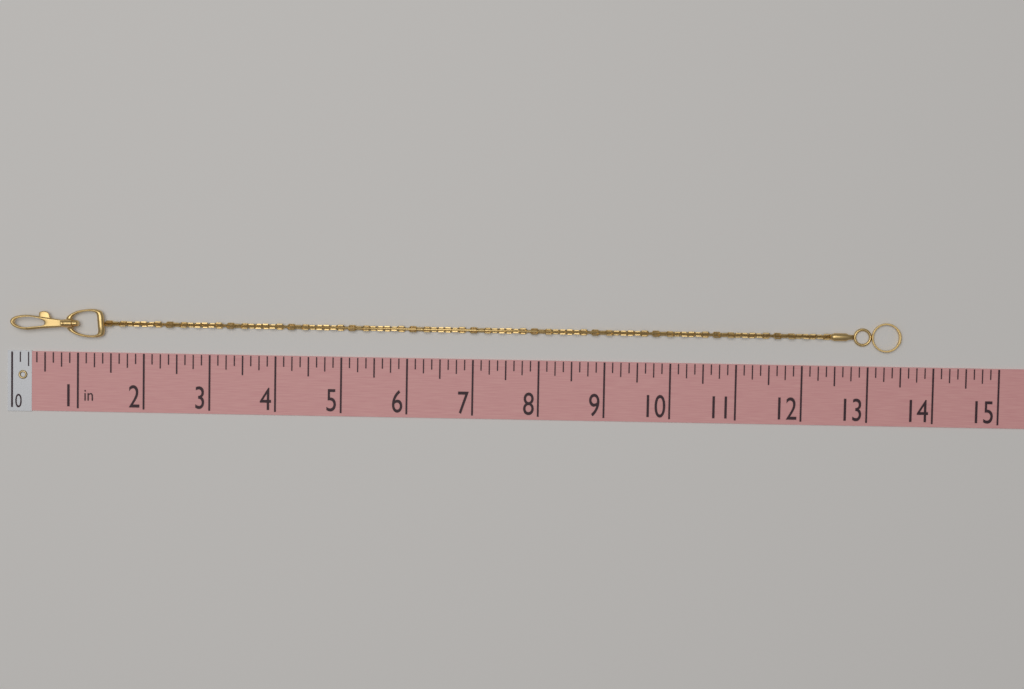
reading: 13.500 in
